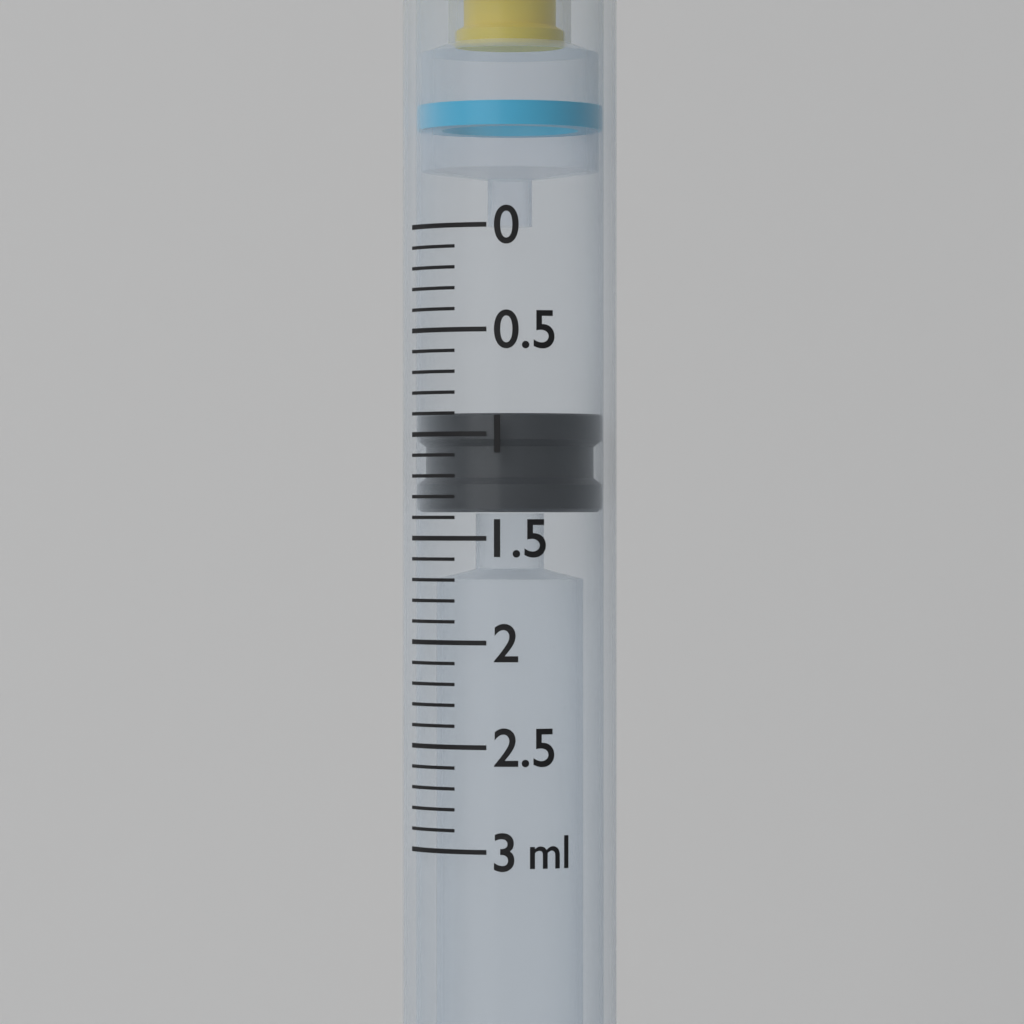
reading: 0.9 ml
